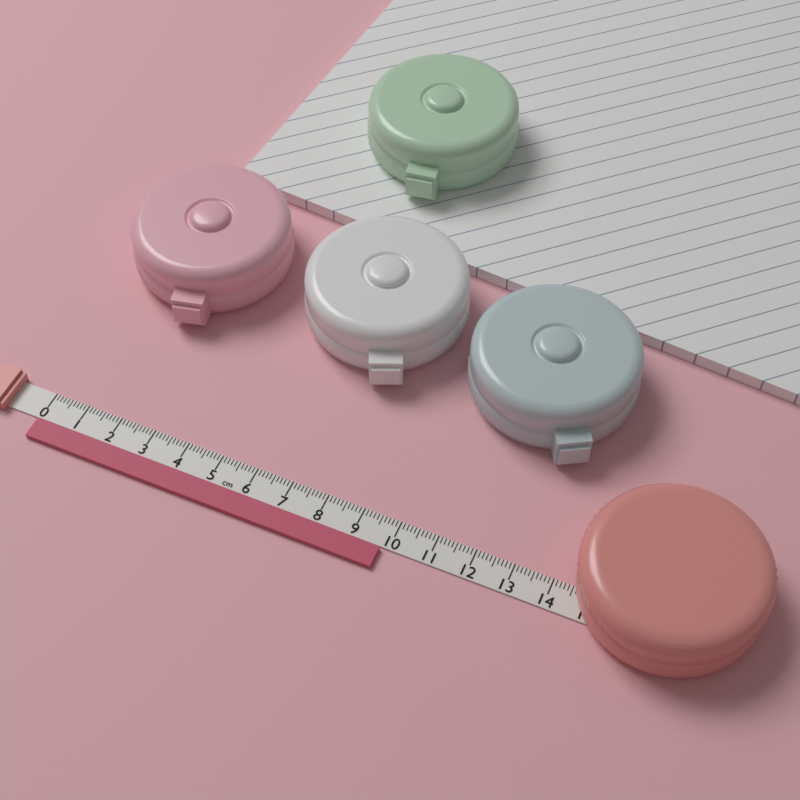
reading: 9.8 cm
